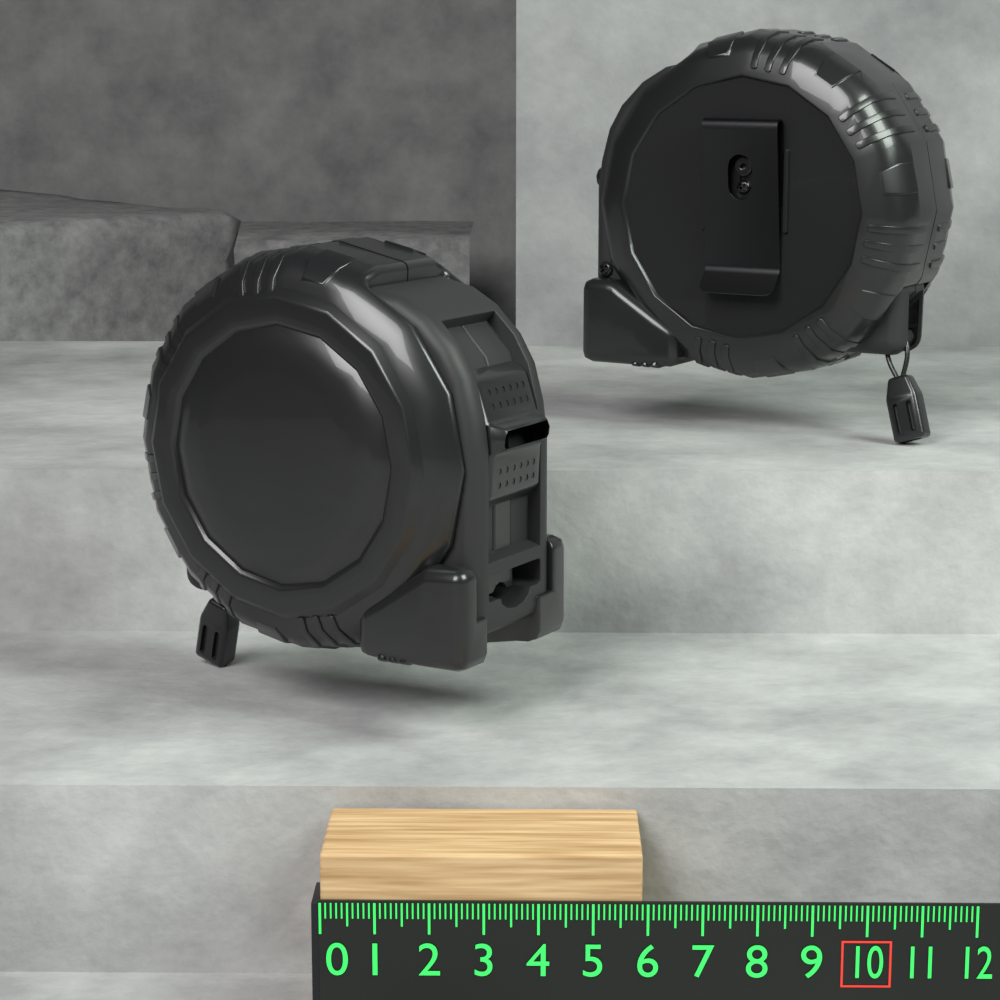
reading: 5.9 (no unit)
